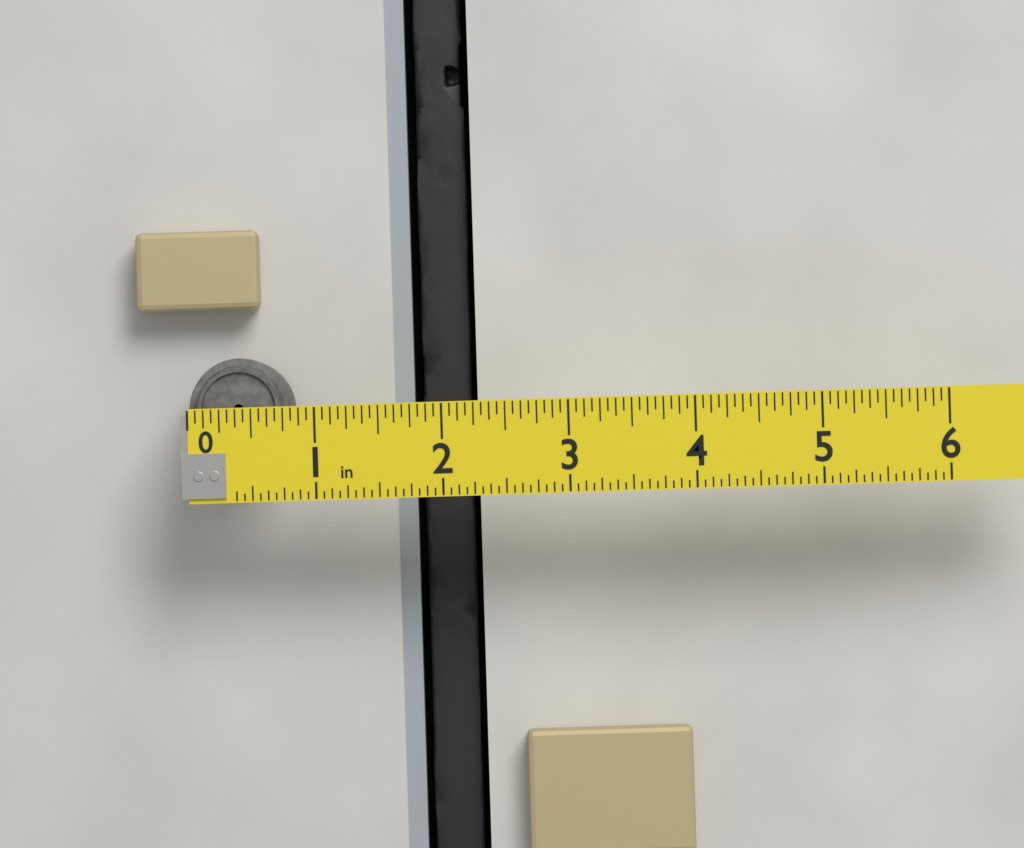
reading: 0.8125 in
